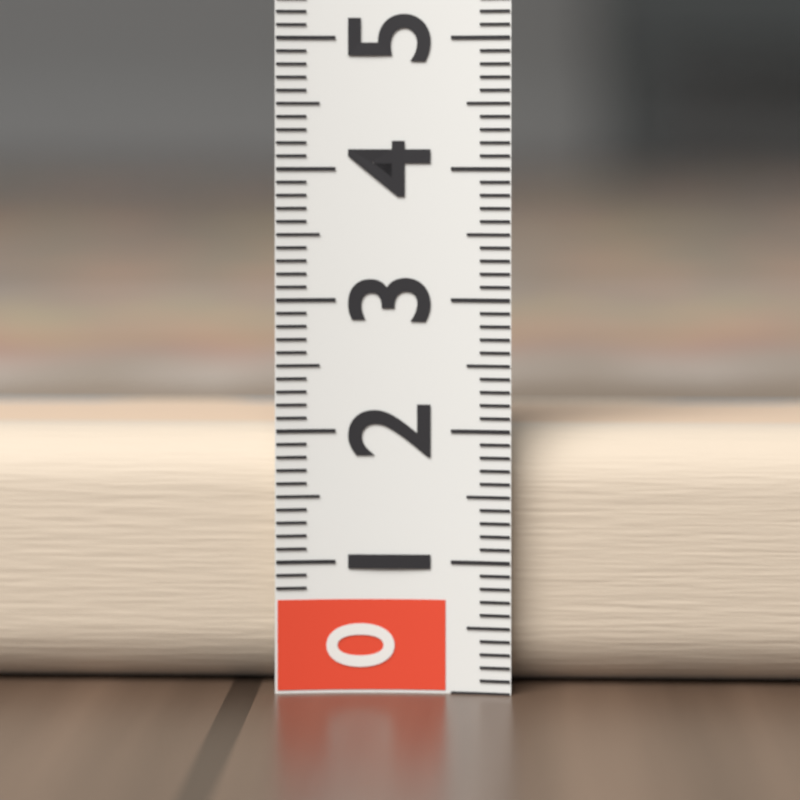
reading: 2.0 (no unit)
